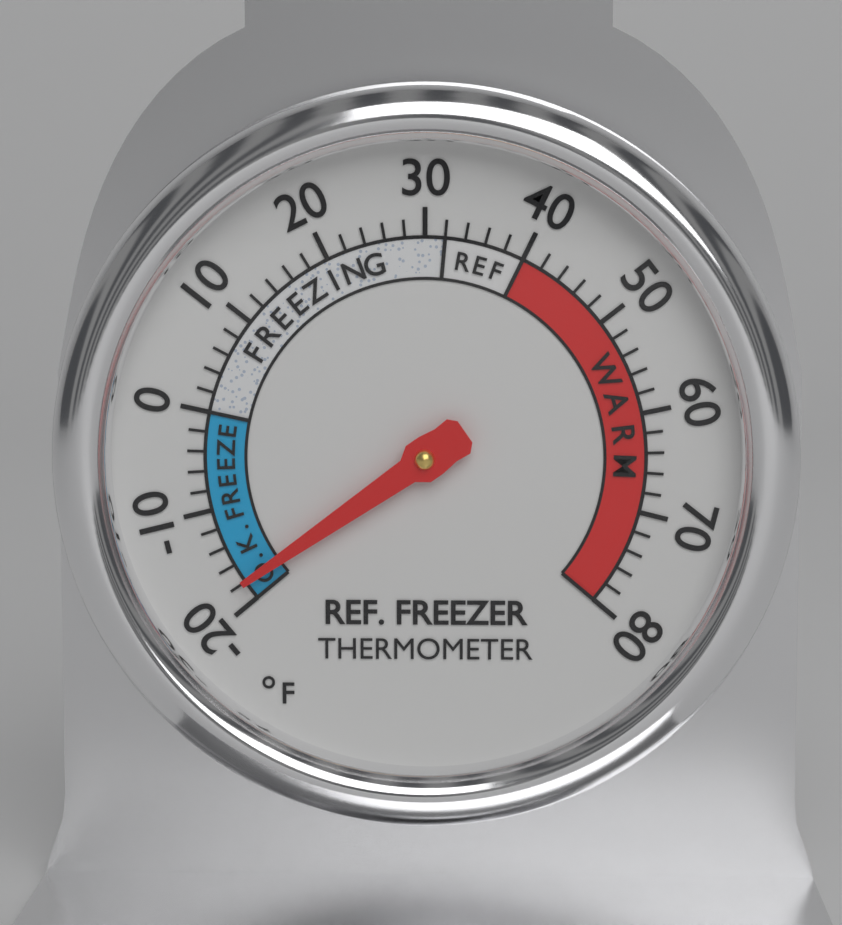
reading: -18 °F
